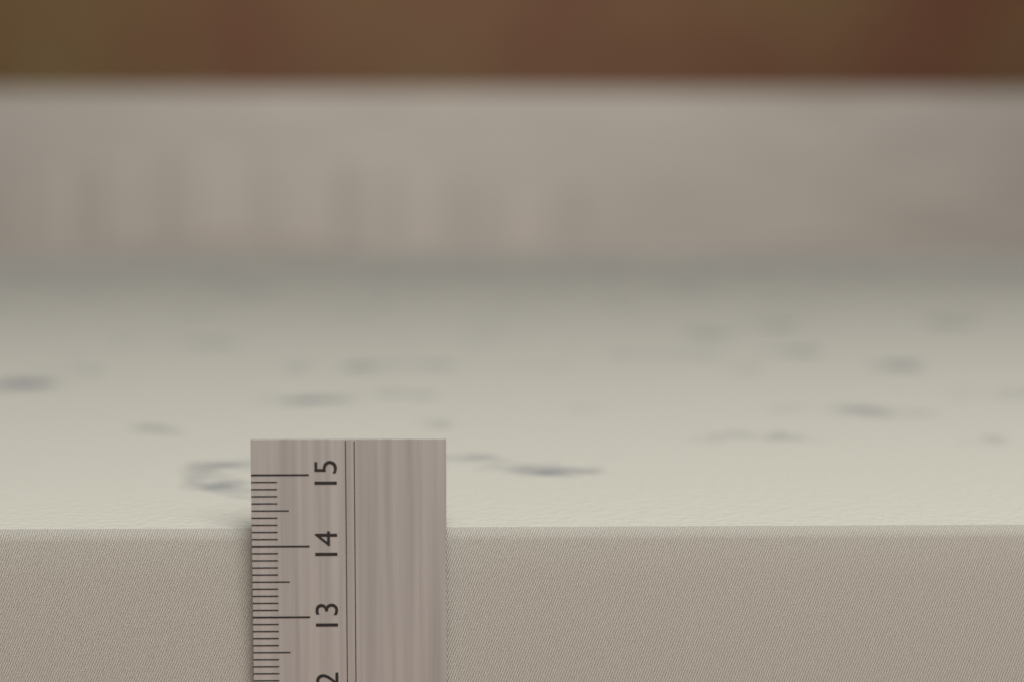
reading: 14.2 cm
